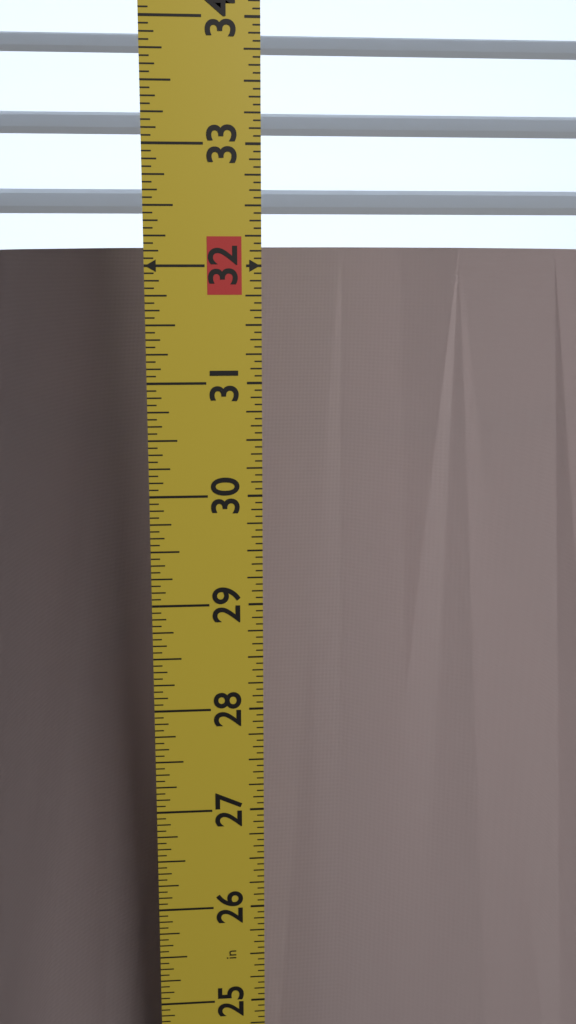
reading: 32.1875 in
